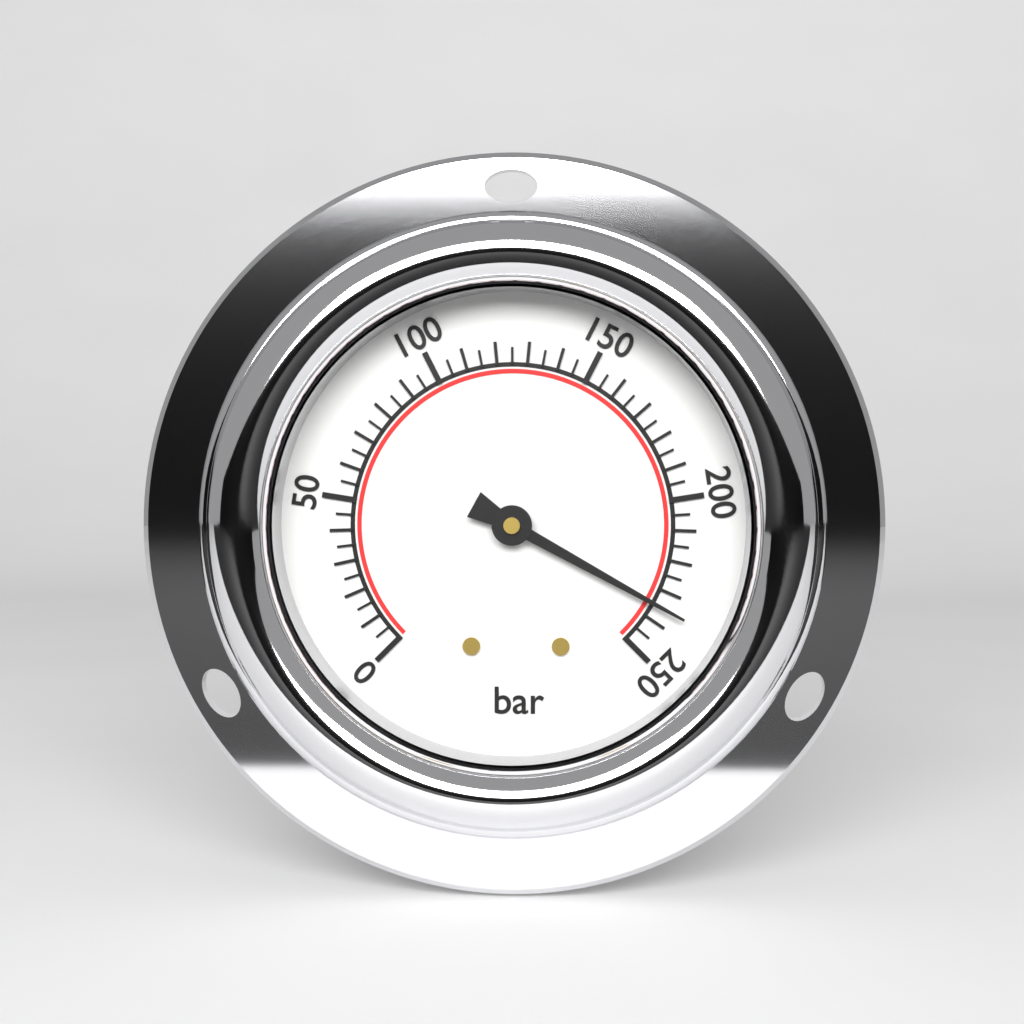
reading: 235 bar
